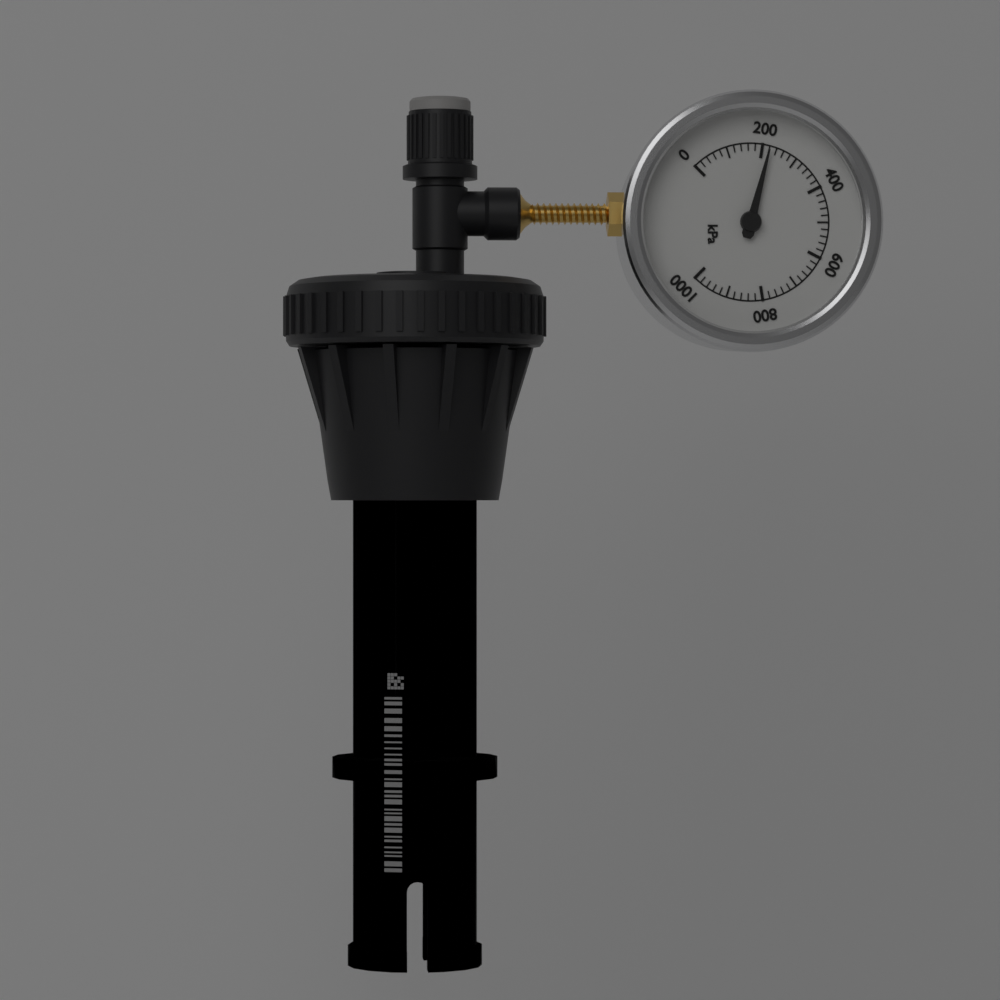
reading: 220 kPa
